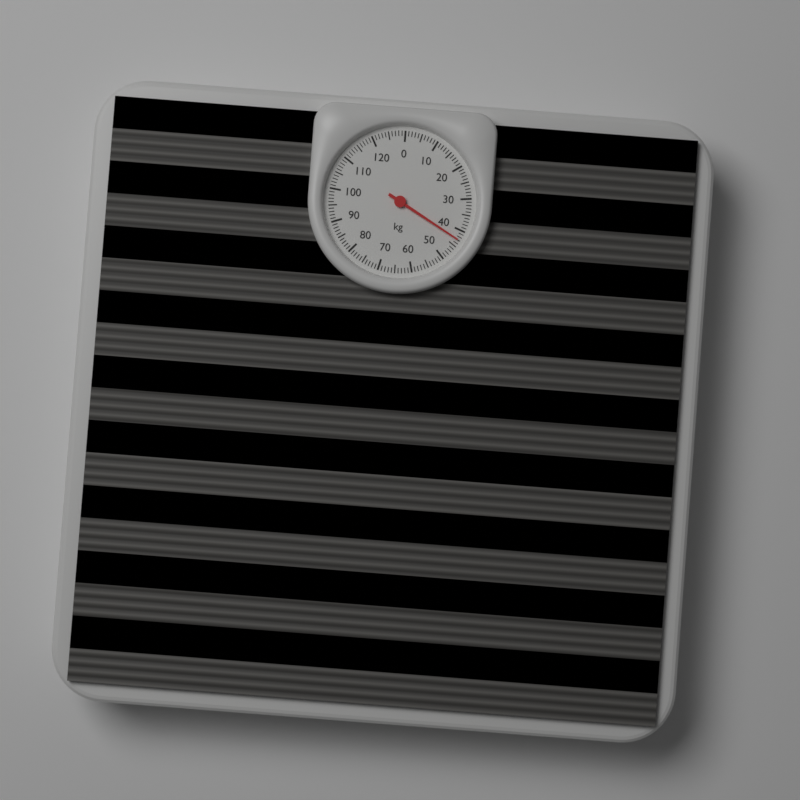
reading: 43 kg
